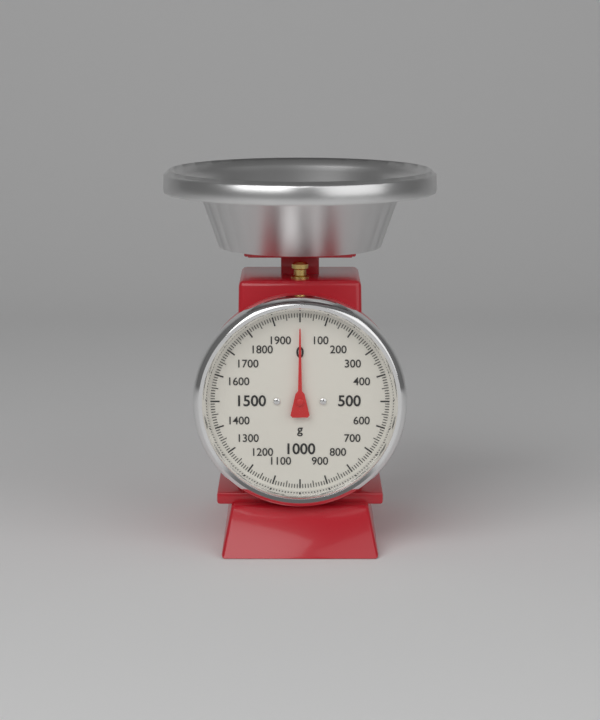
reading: 0 g
